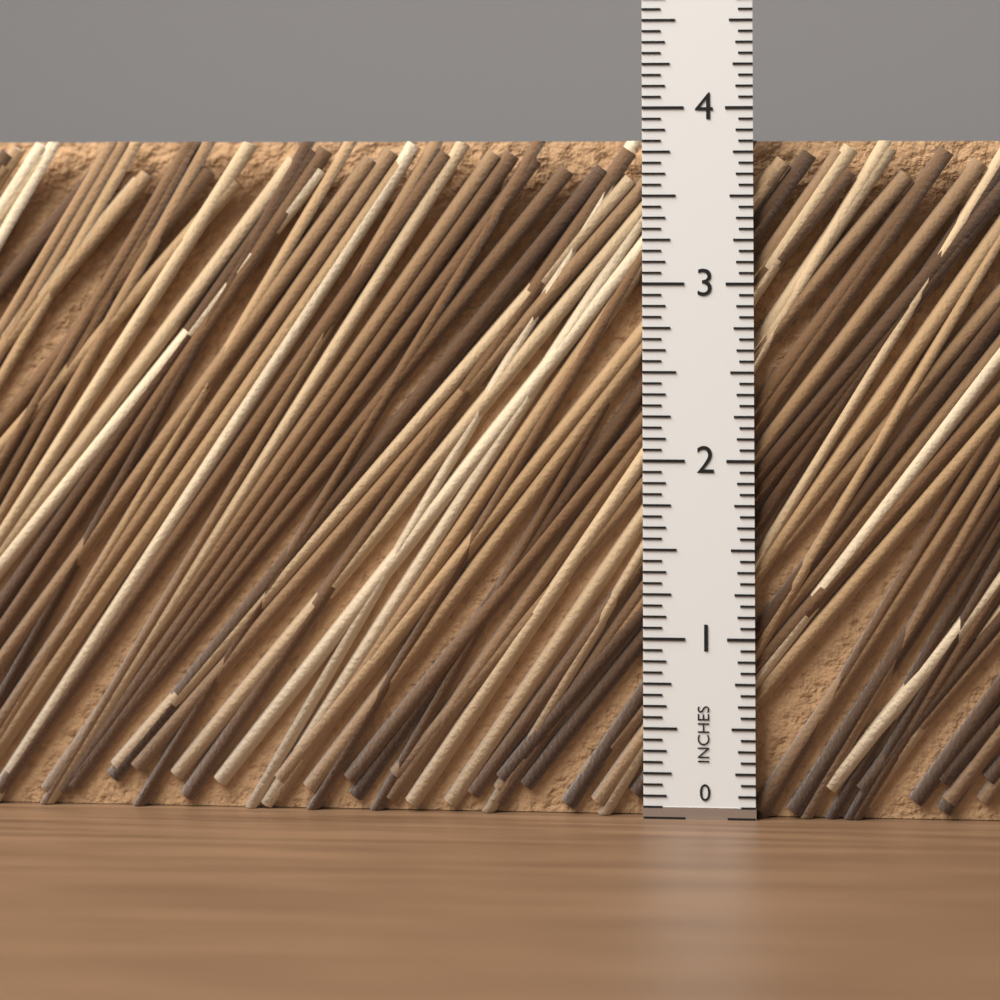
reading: 3.8125 in
